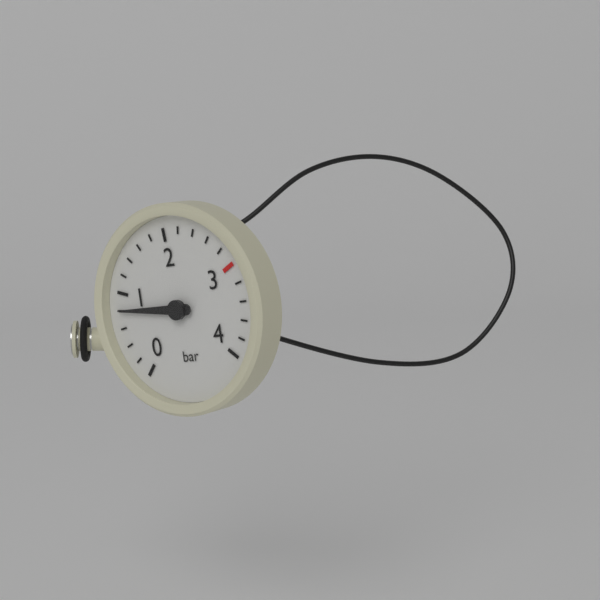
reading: 0.8 bar
